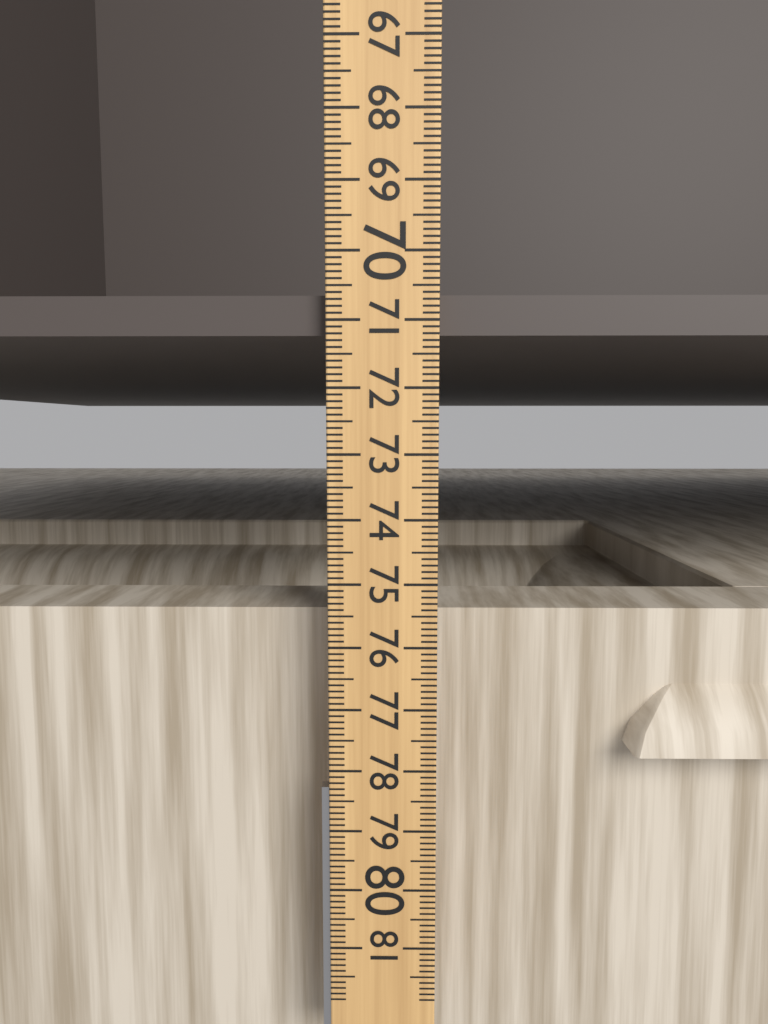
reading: 71.2 (no unit)
